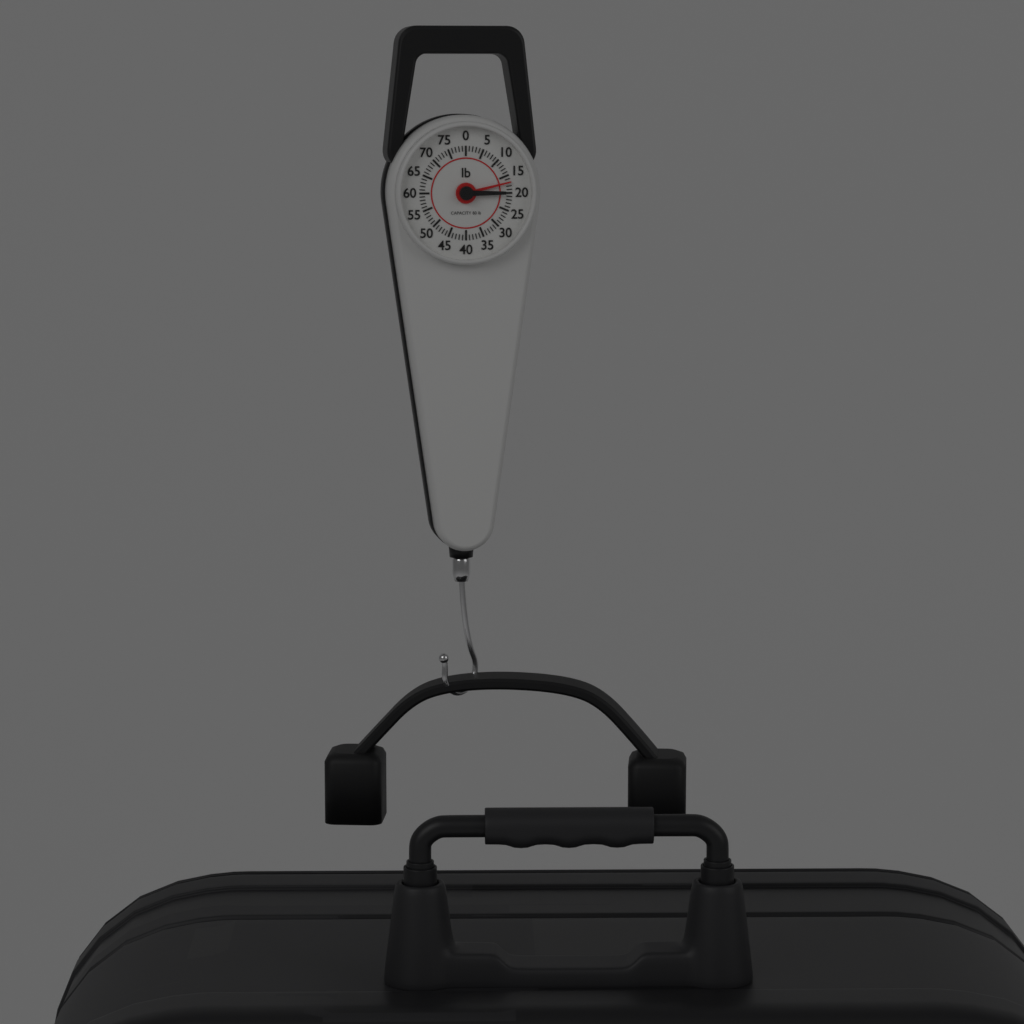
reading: 17 lb
